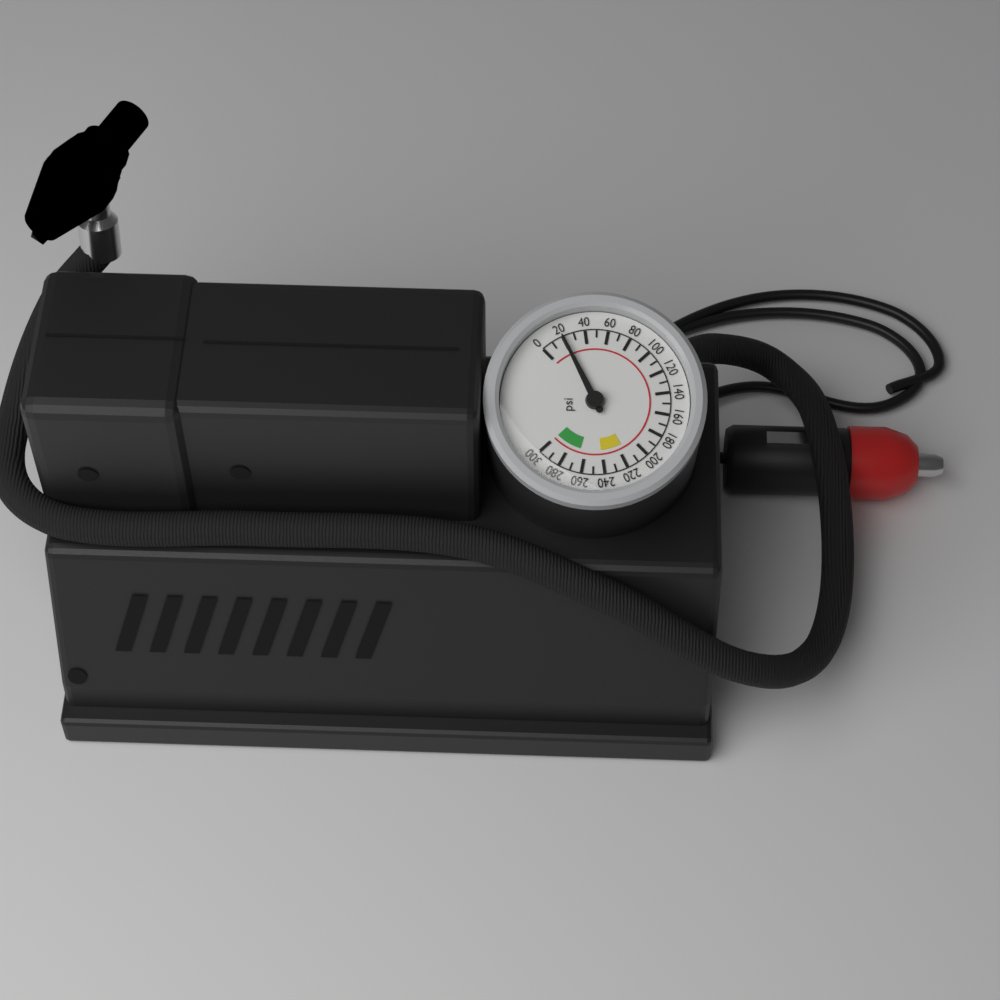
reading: 20 psi
